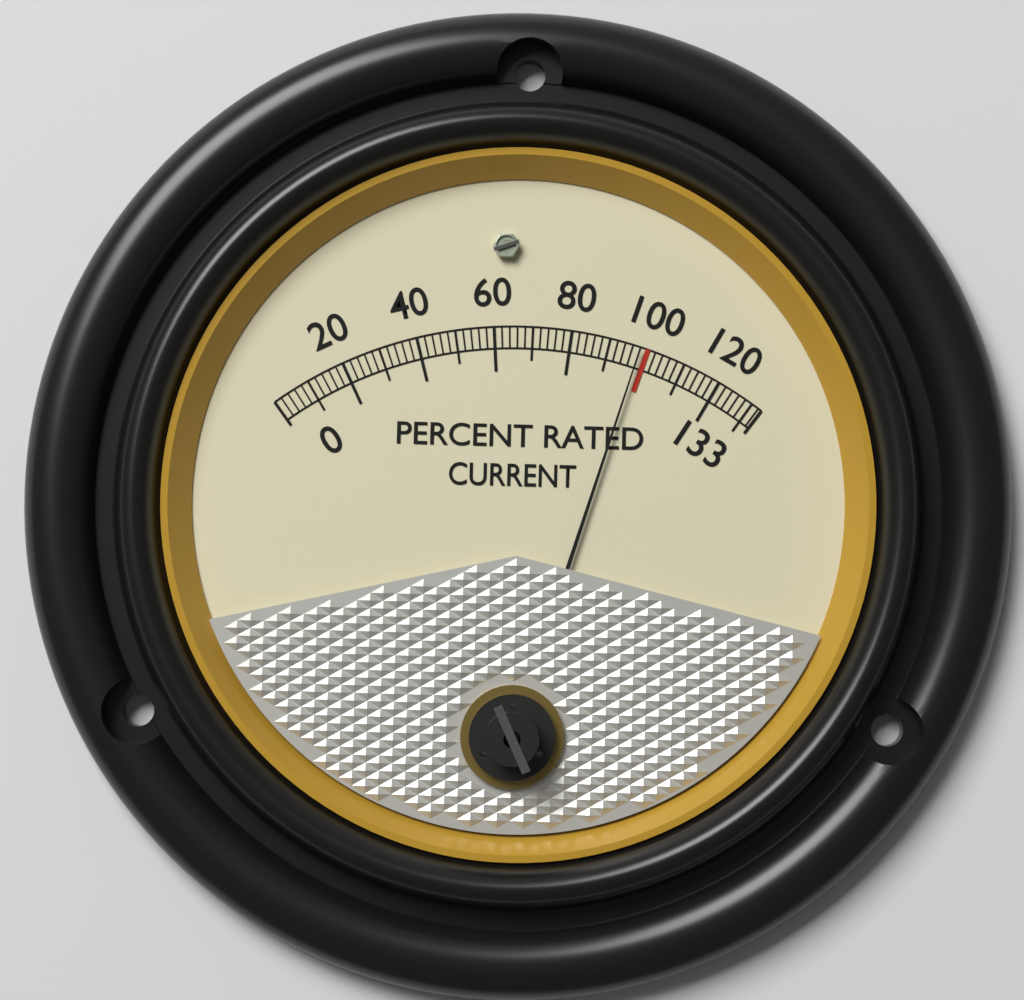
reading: 98 %
